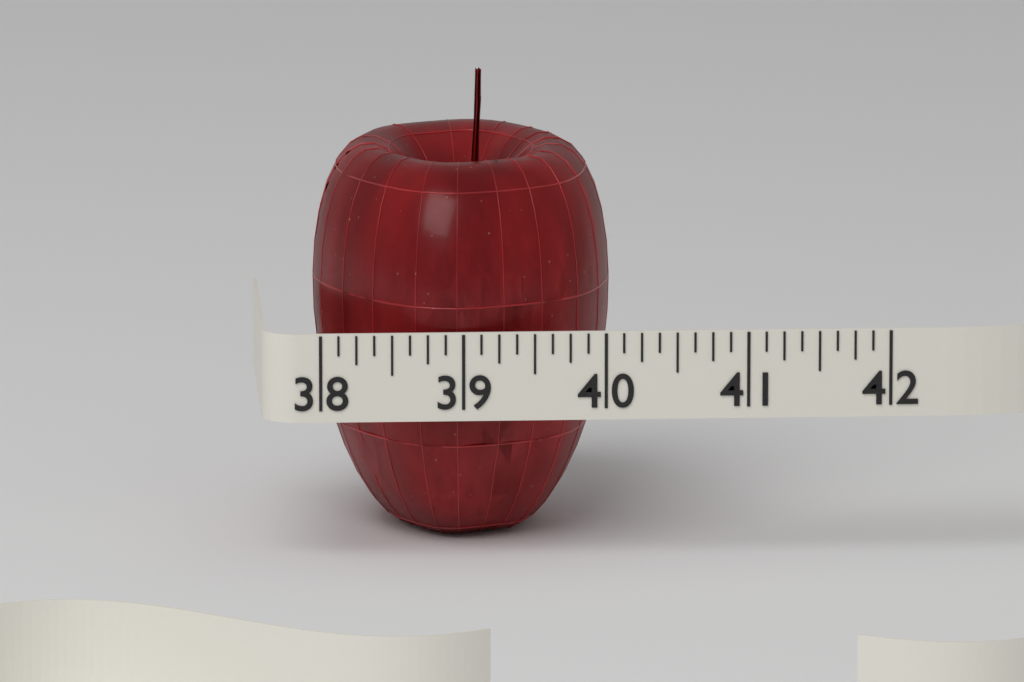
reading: 40.125 (no unit)
